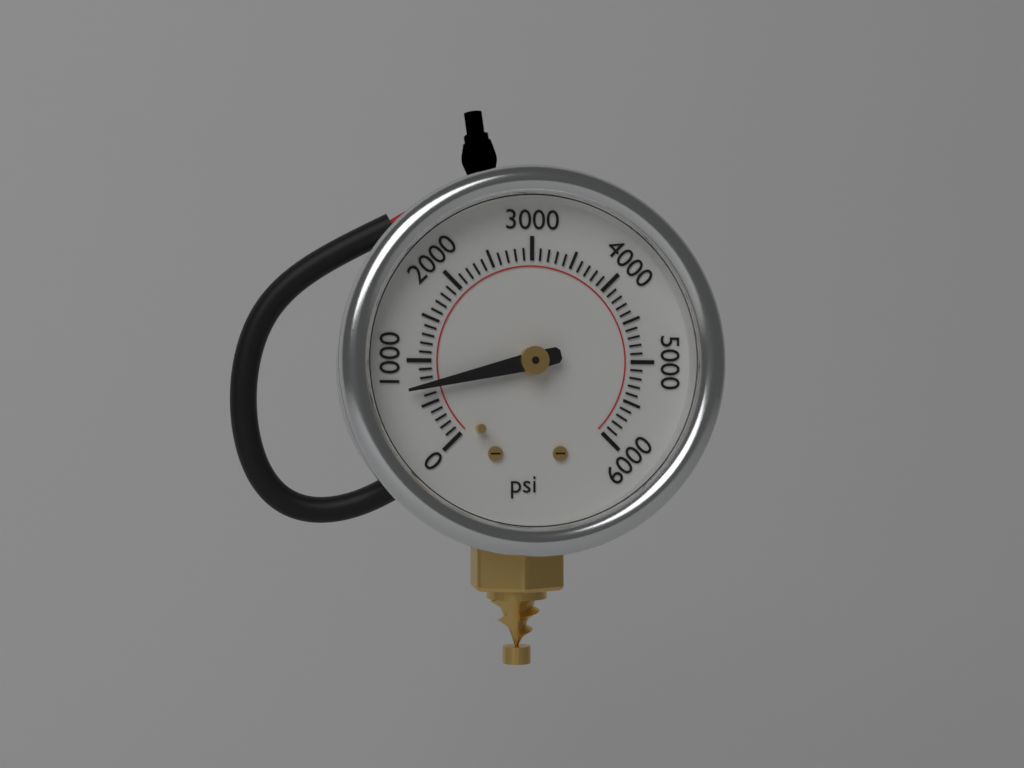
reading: 700 psi
